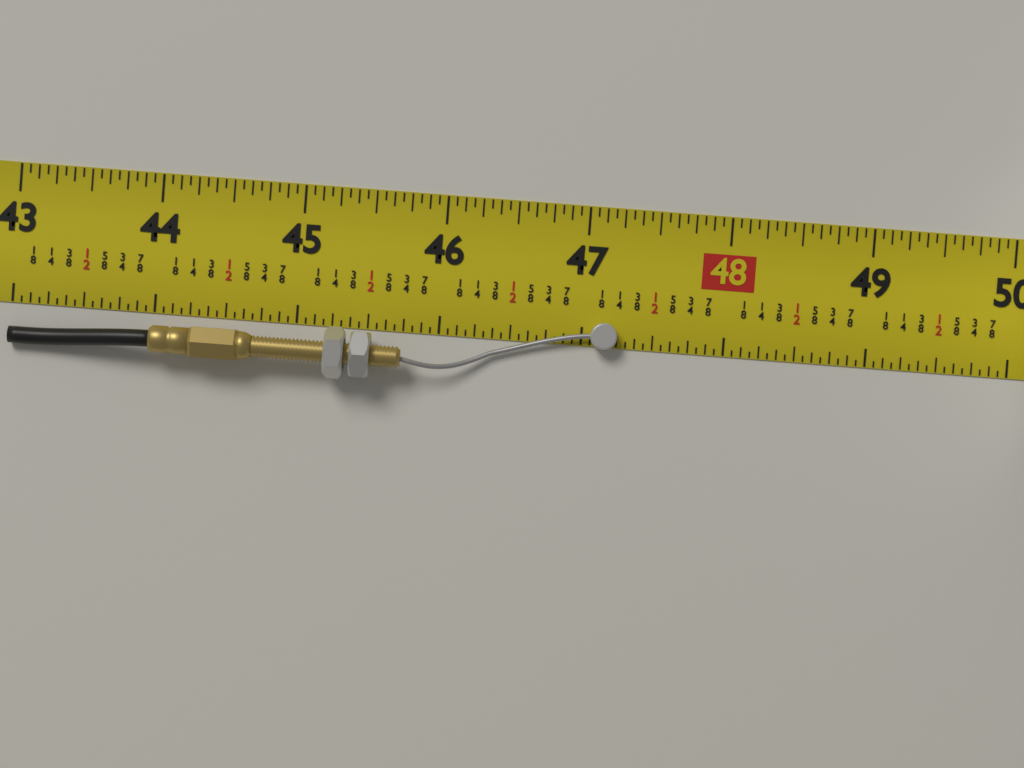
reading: 47.2500 in
